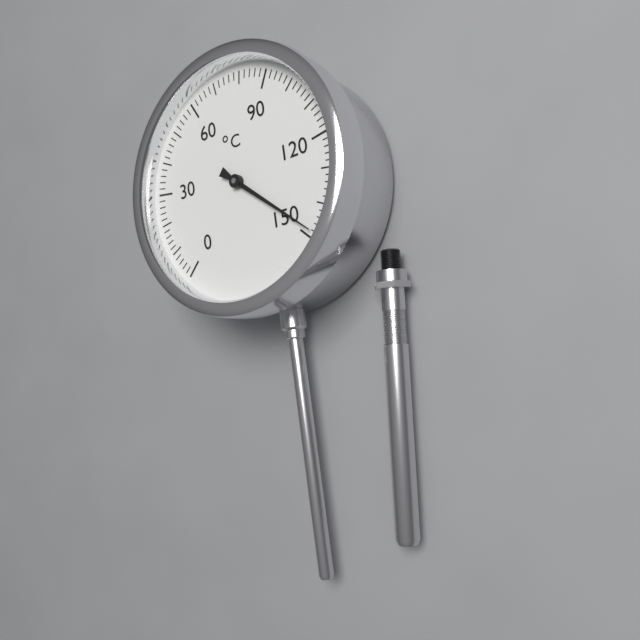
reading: 148 °C
